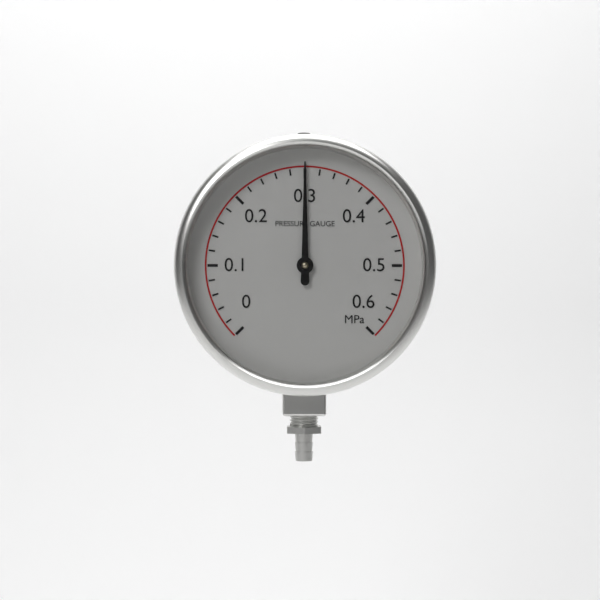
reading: 0.30 MPa
